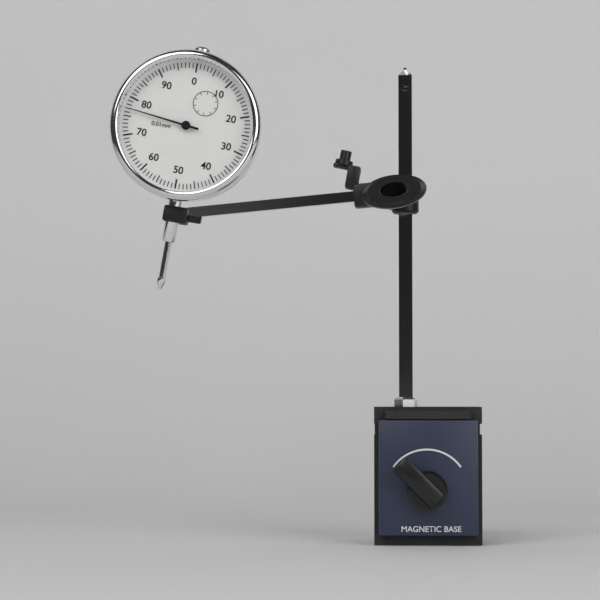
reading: 0.77 mm
